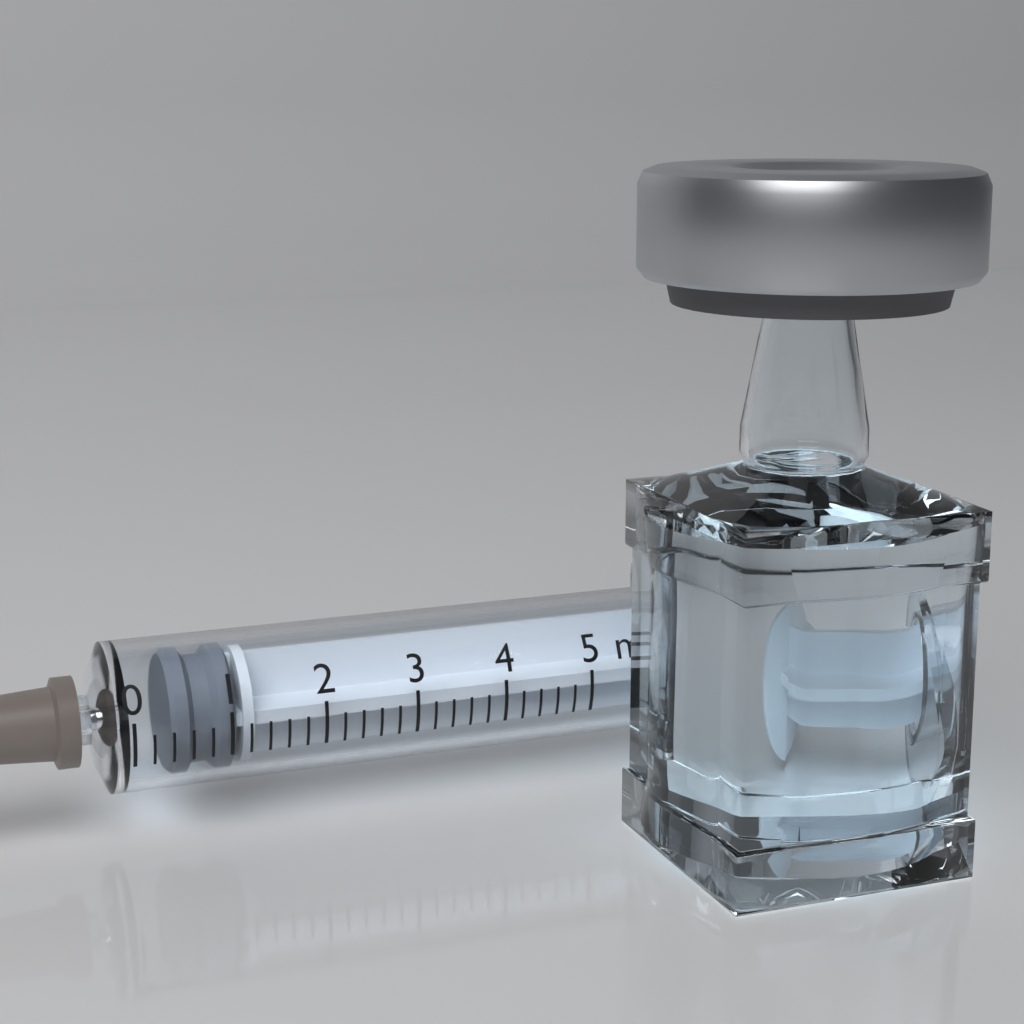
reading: 0.4 ml
